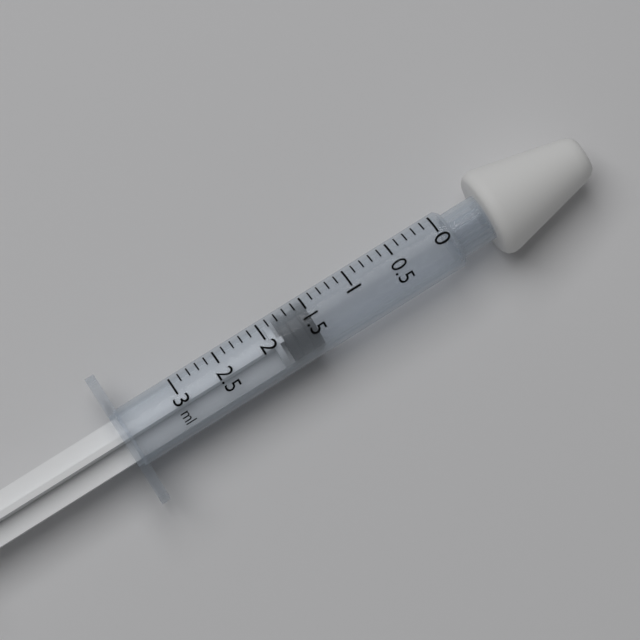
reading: 1.5 ml
